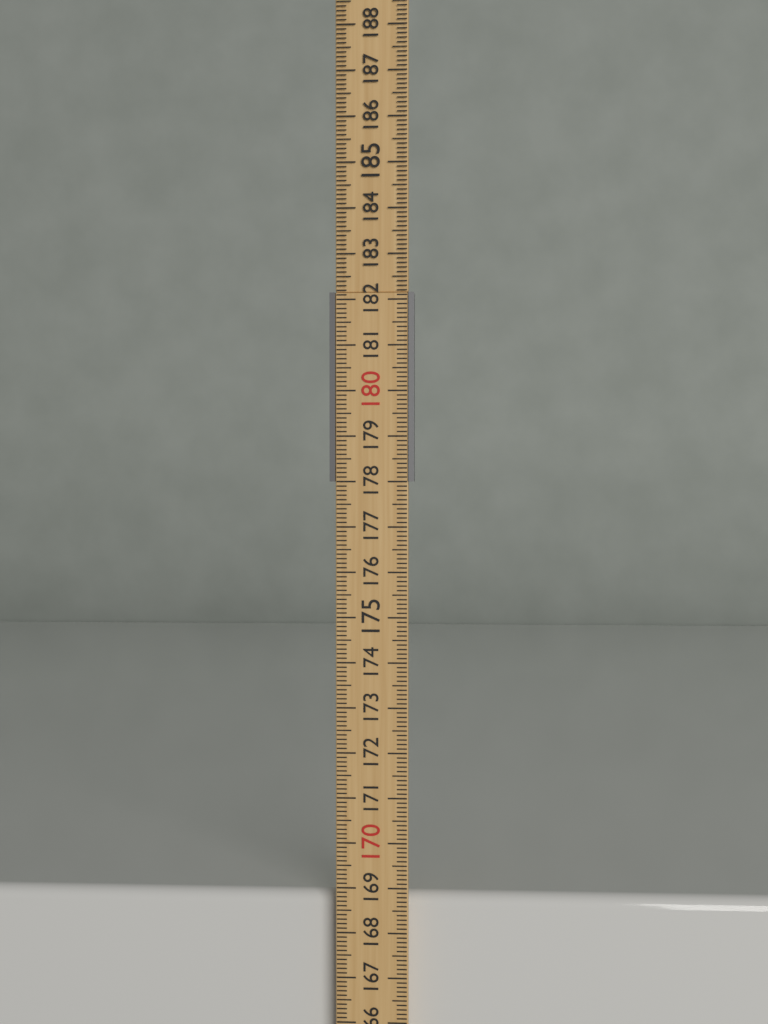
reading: 168.8 cm
